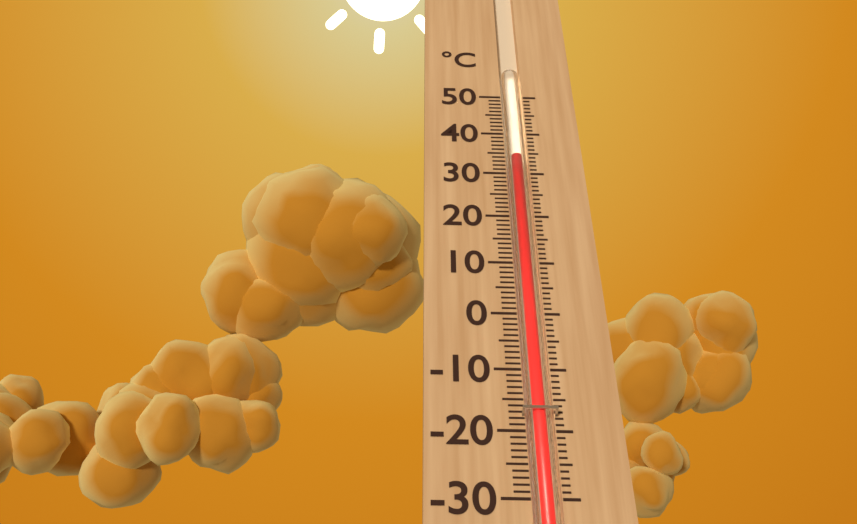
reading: 34 °C
